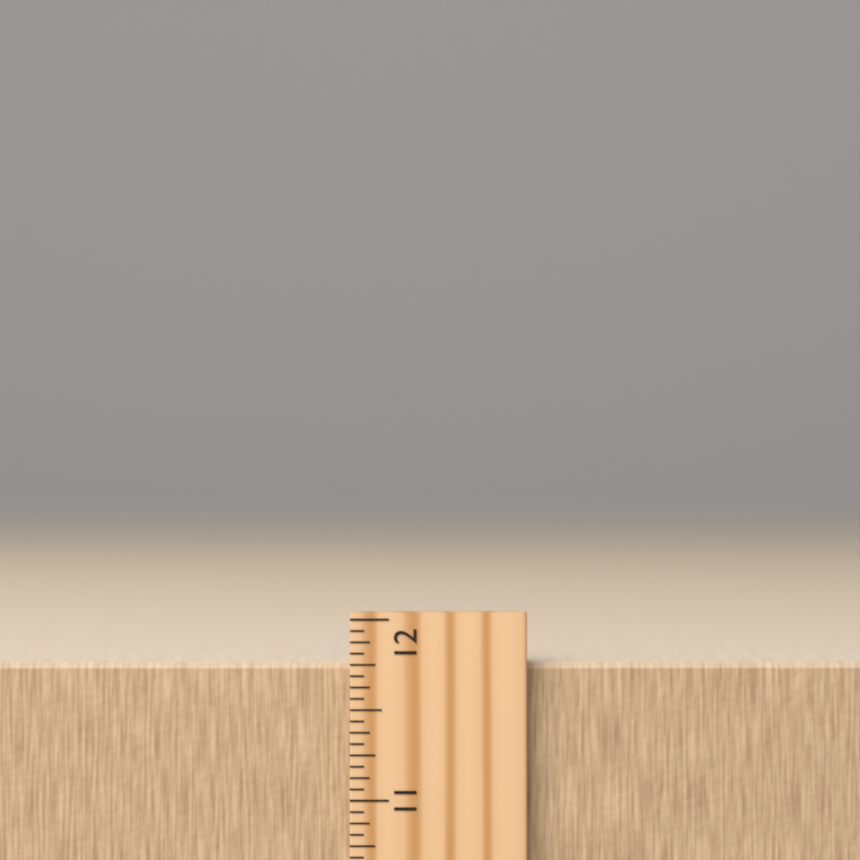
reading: 11.7500 inch
